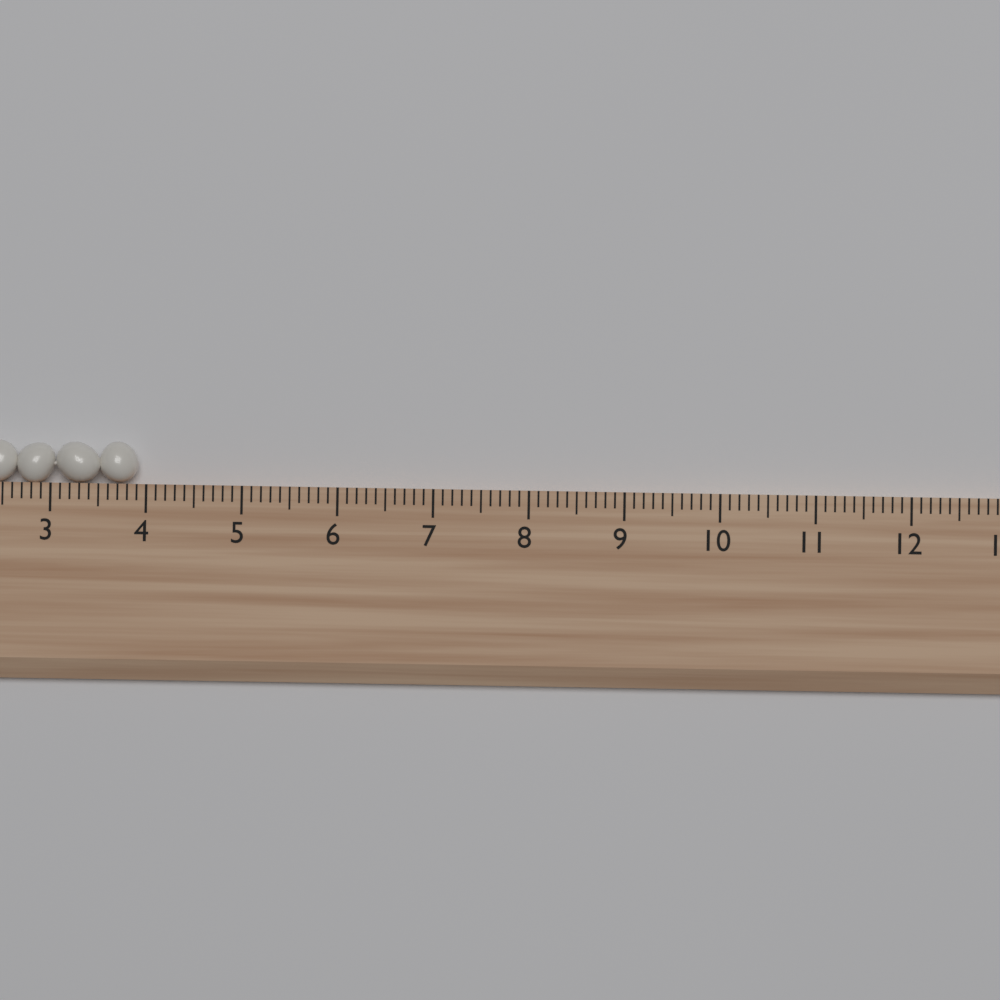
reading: 3.9 (no unit)
